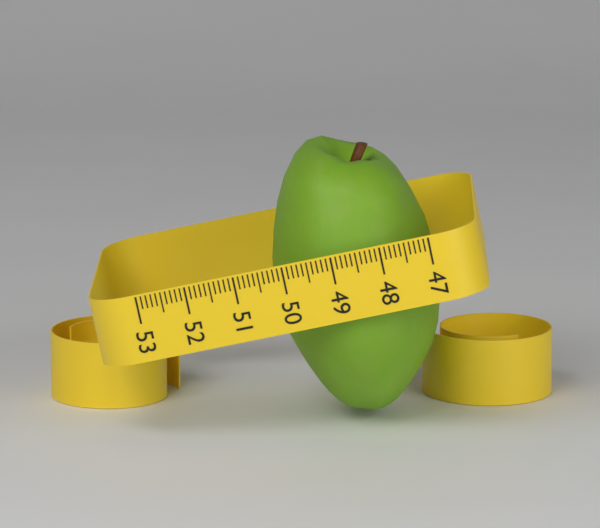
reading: 50.4 (no unit)
